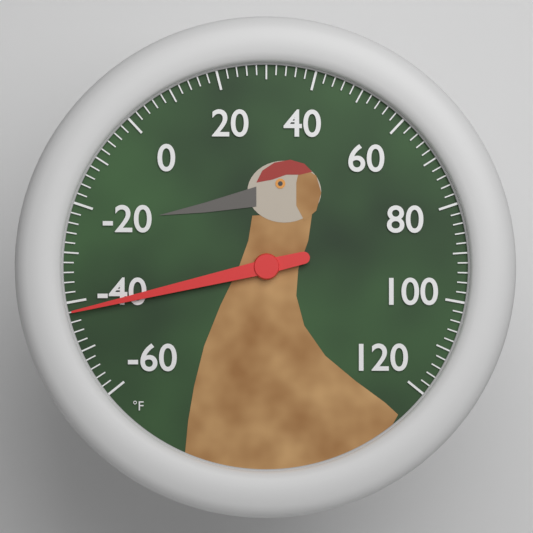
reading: -42 °F
